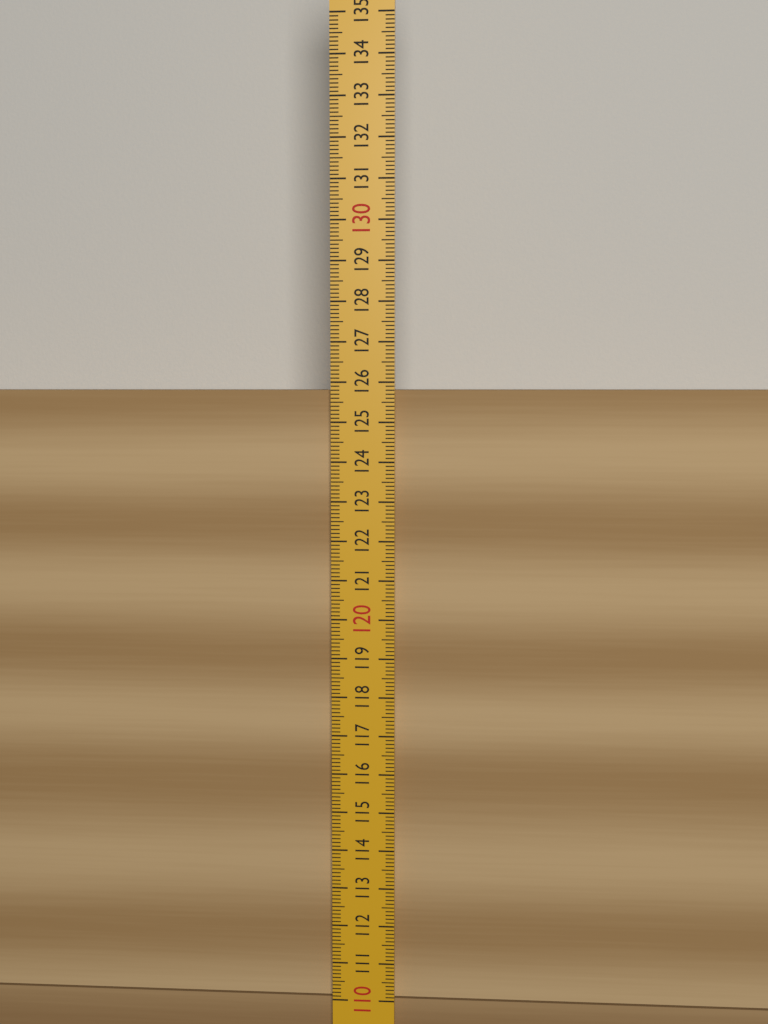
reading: 125.8 (no unit)
